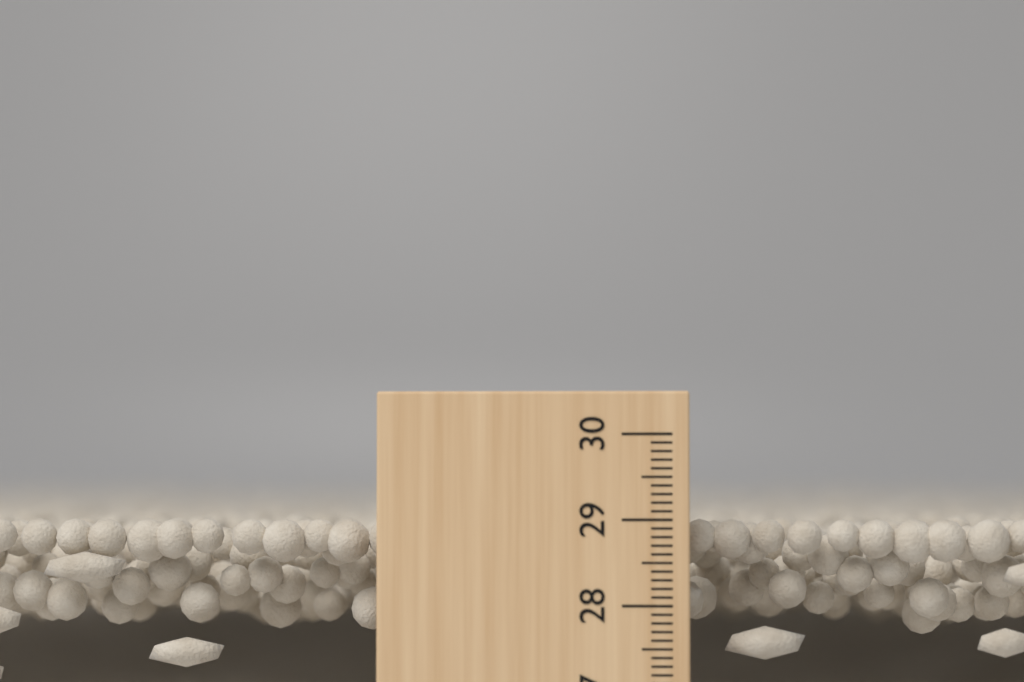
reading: 29.0 cm
